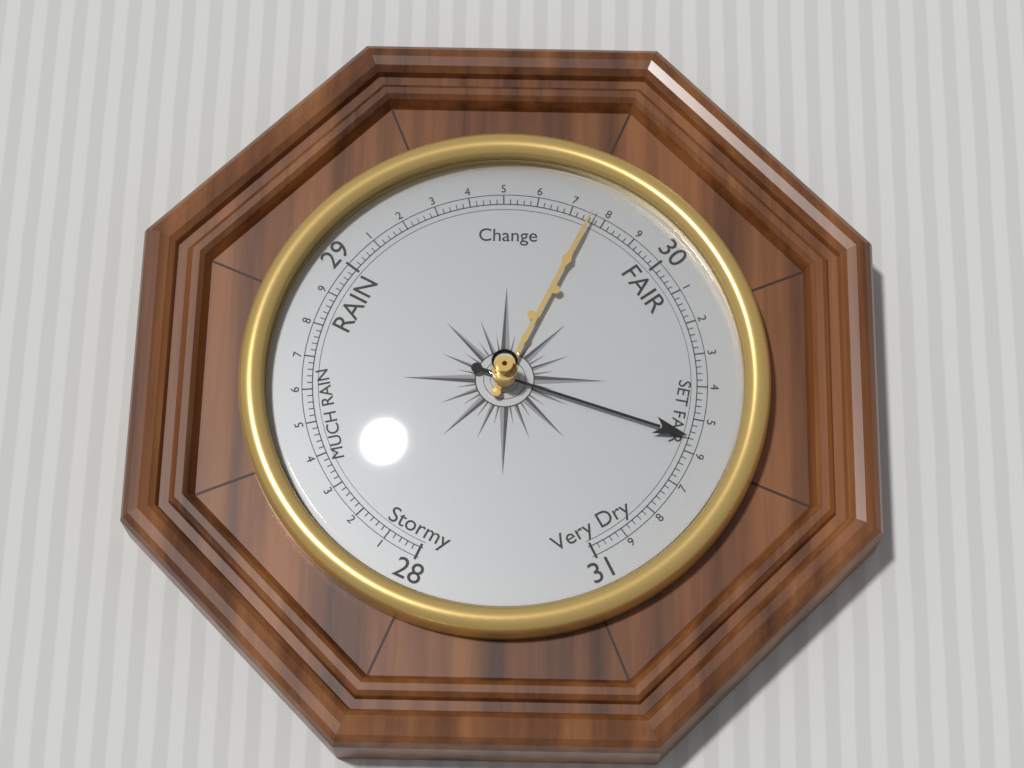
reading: 30.56 (no unit)
